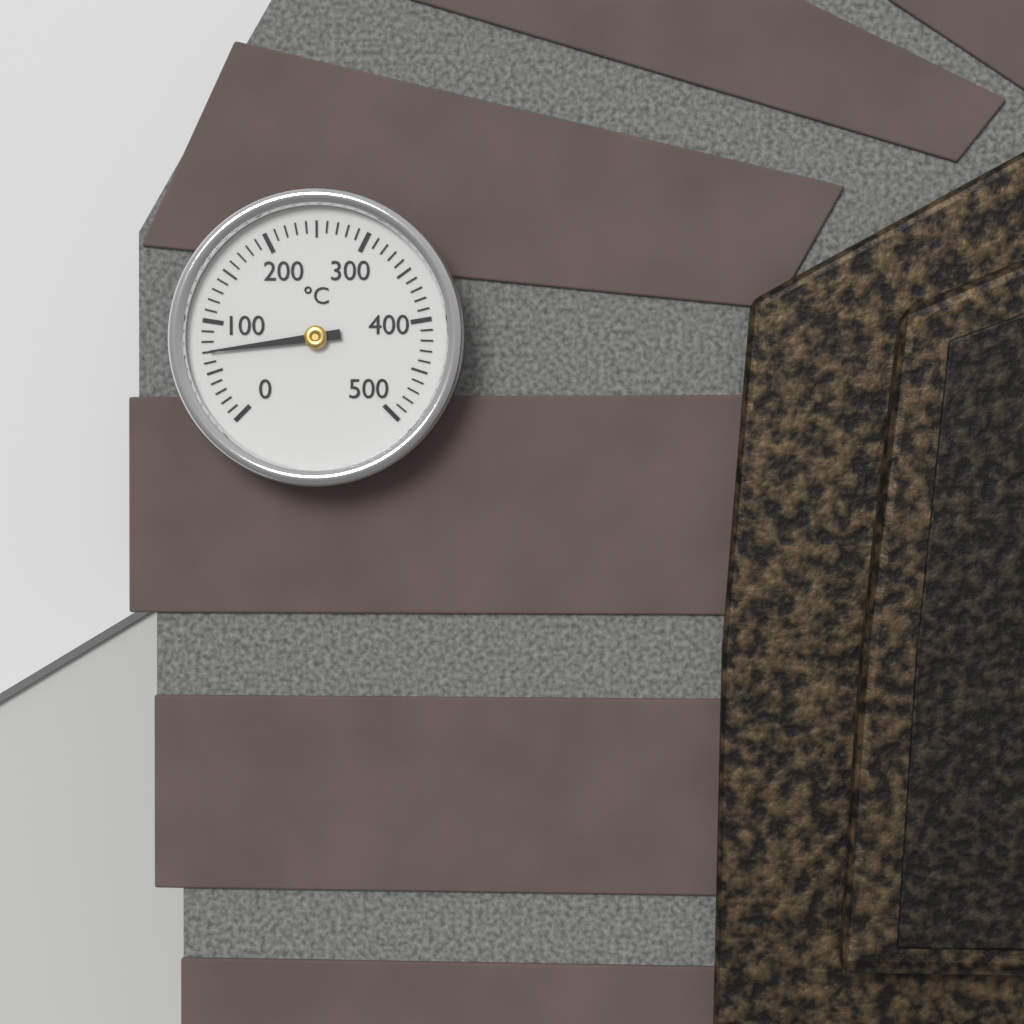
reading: 70 °C
